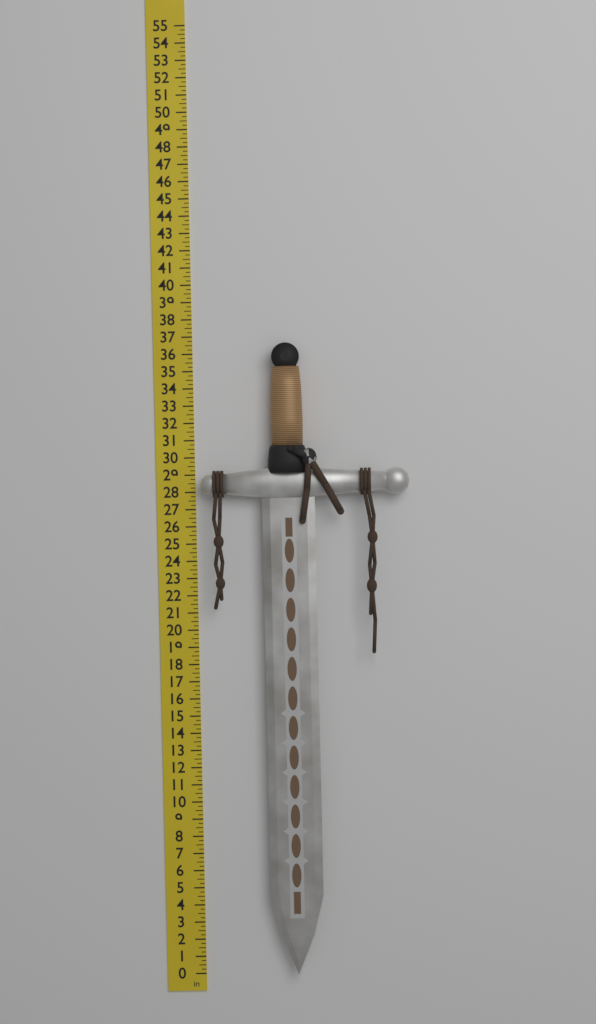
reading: 36.50 in
